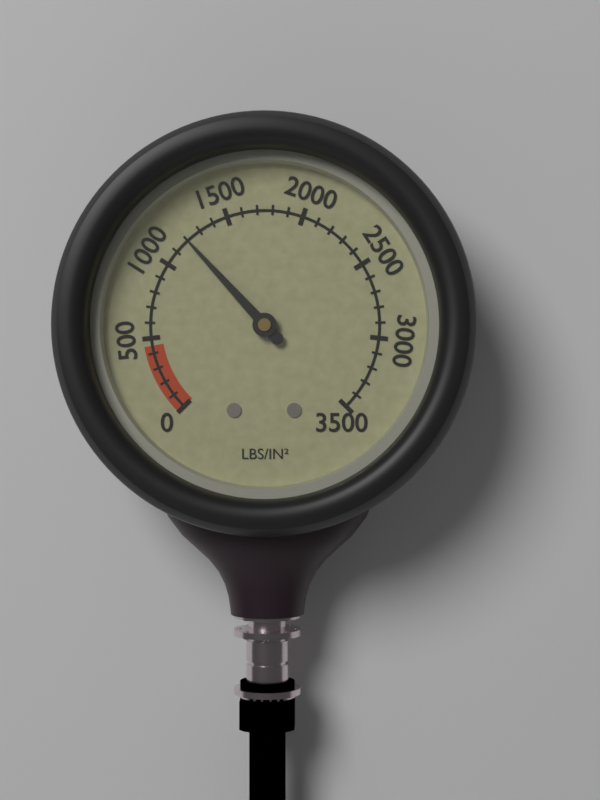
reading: 1200 psi
